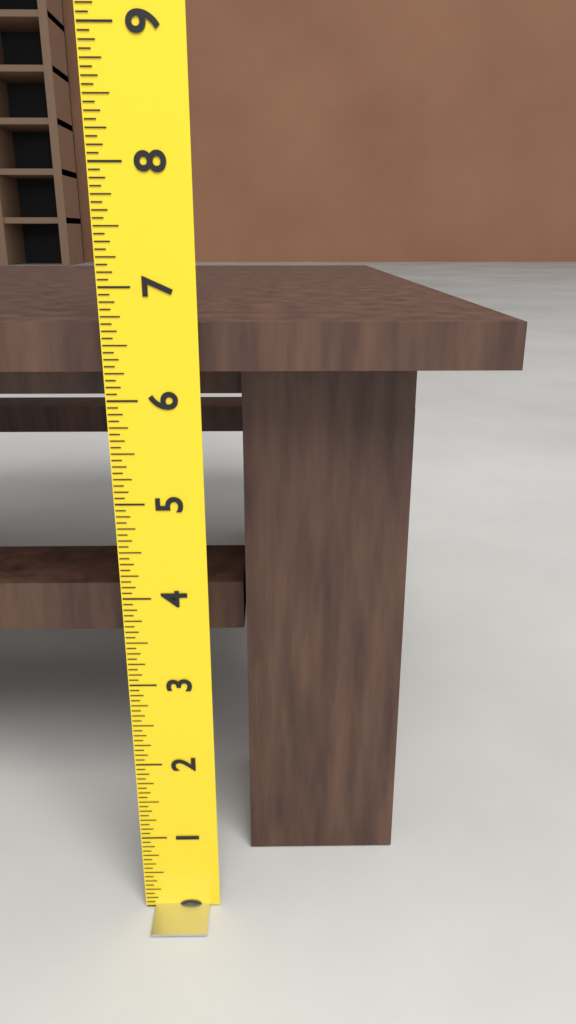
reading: 6.6875 (no unit)
